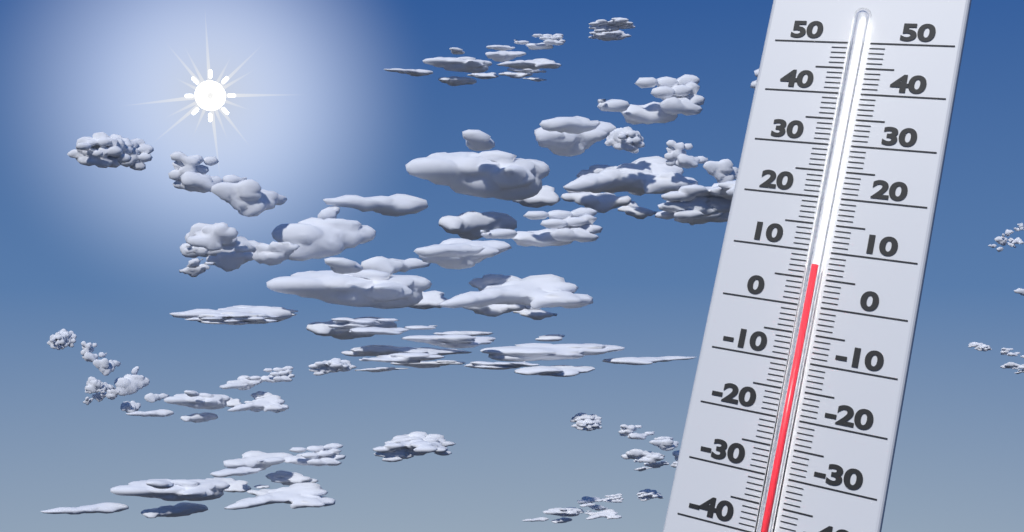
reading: 7 (no unit)
